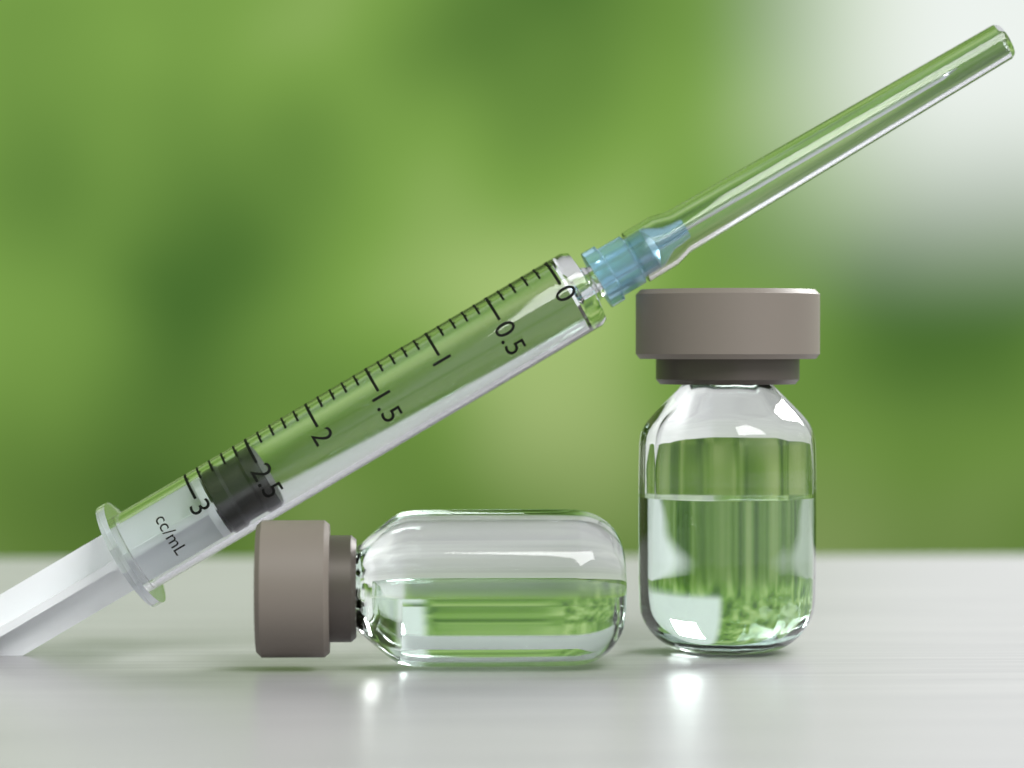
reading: 2.5 mL
